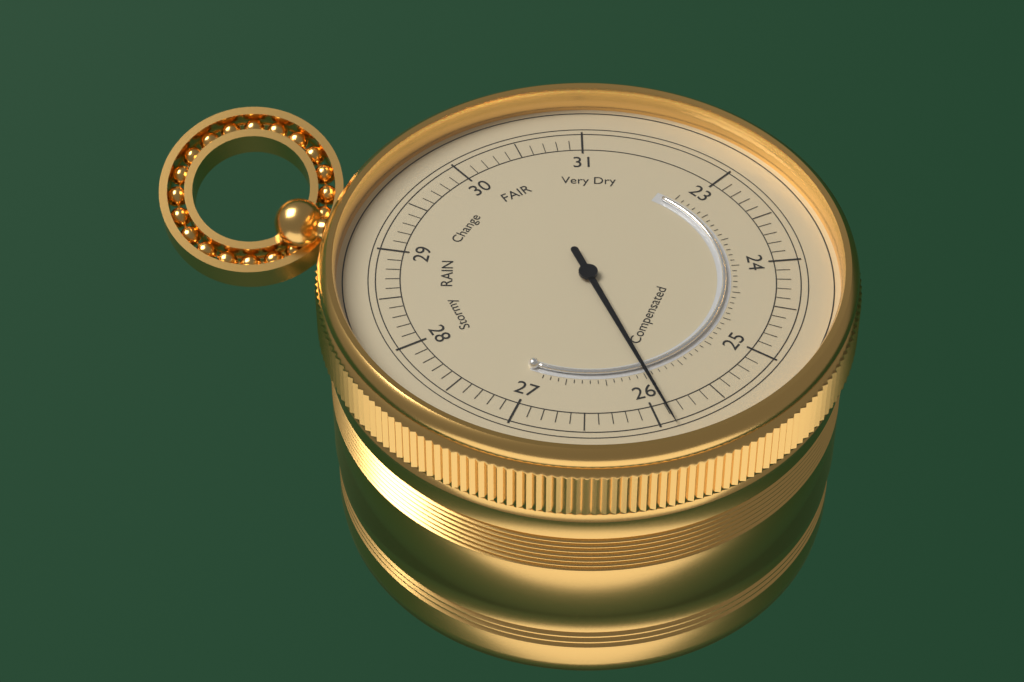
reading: 25.9 (no unit)
